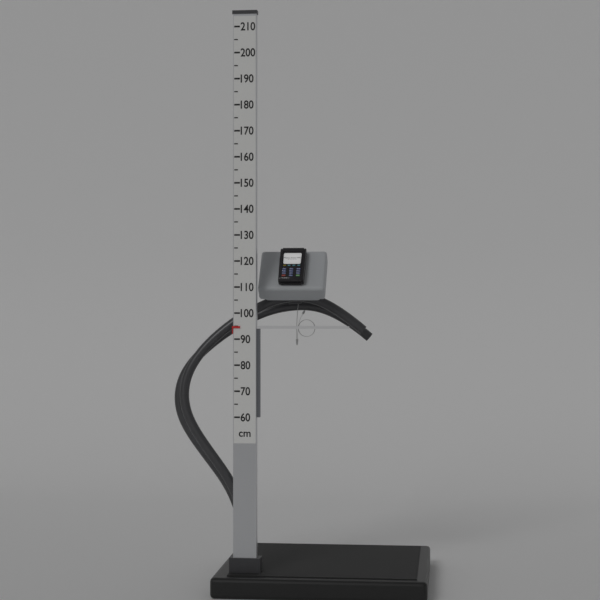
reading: 95 cm
